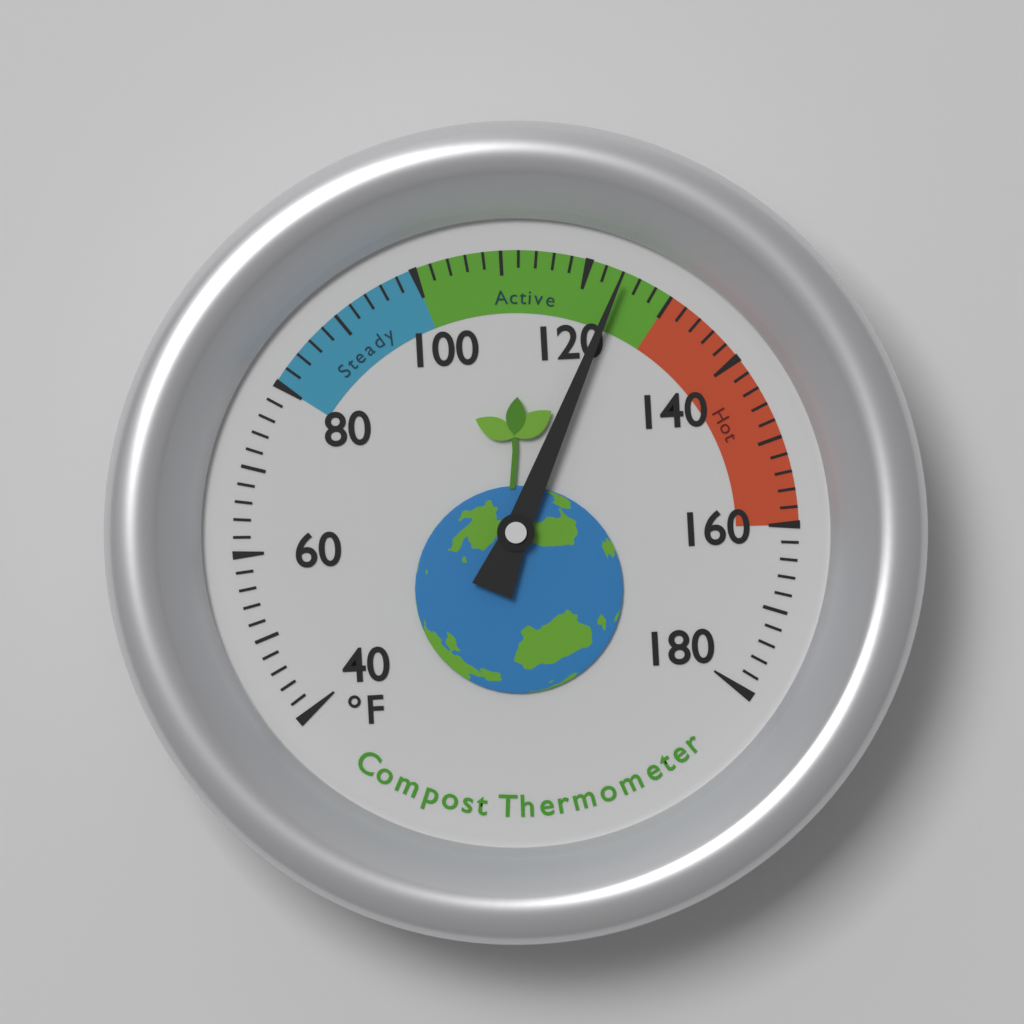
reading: 124 °F
